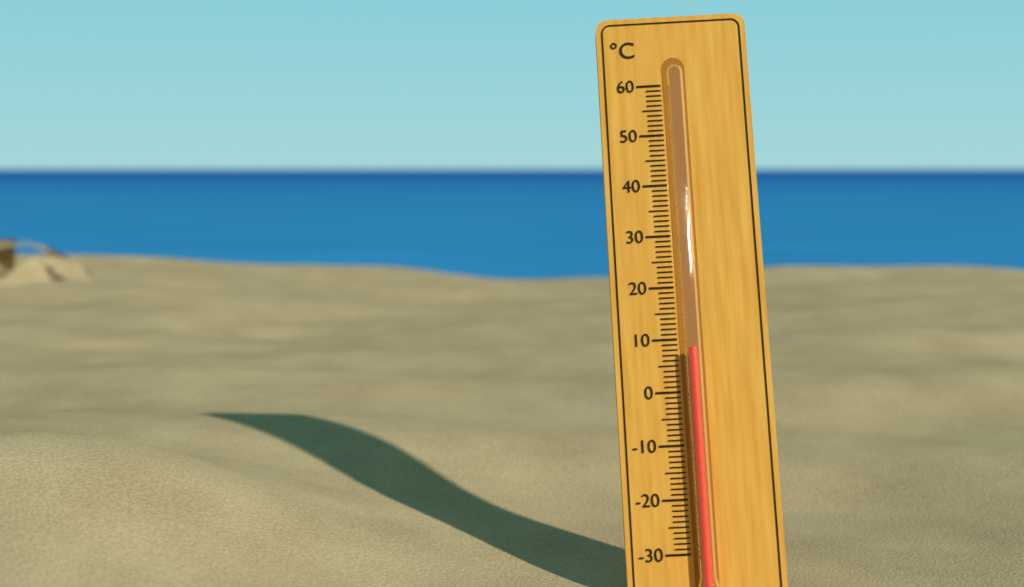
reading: 8 °C
